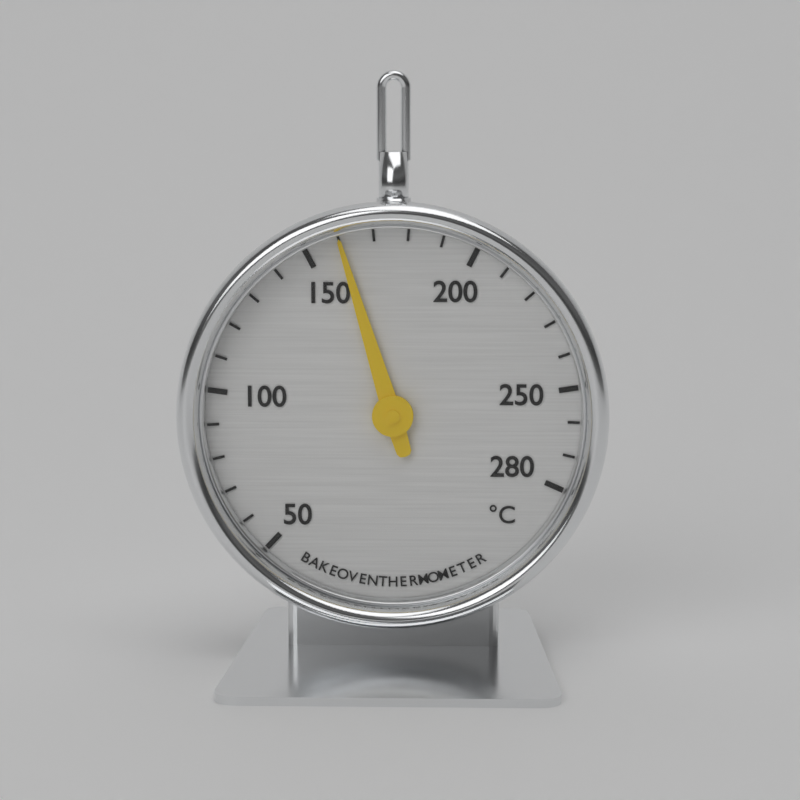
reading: 160 °C
